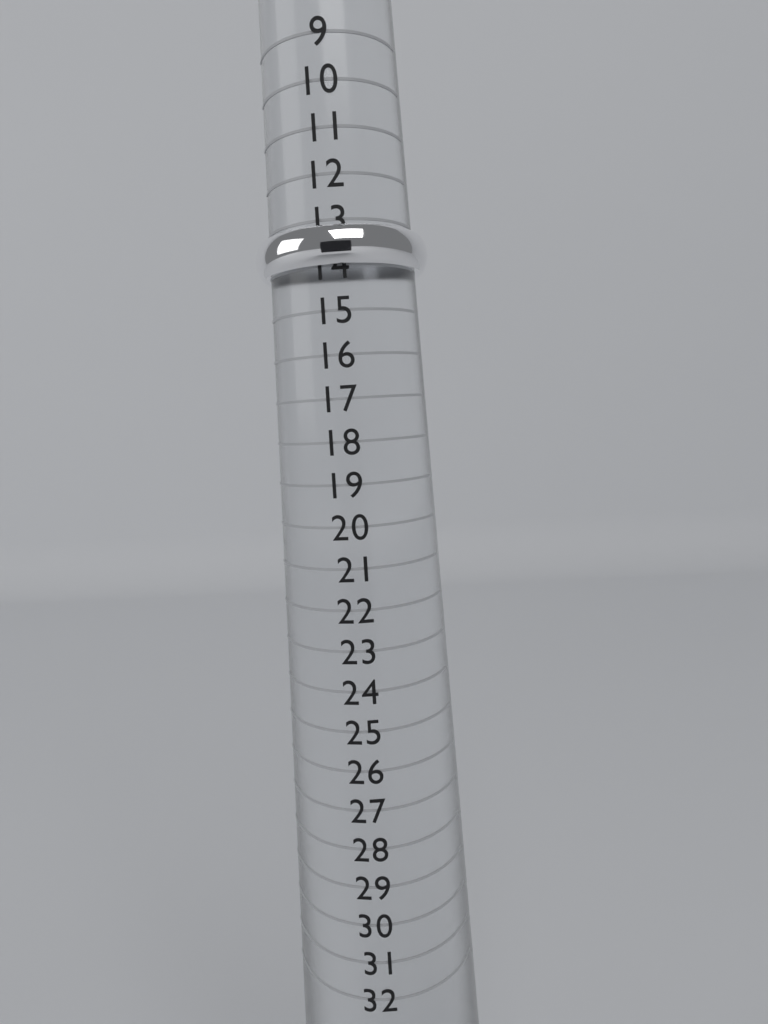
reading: 14 (no unit)
